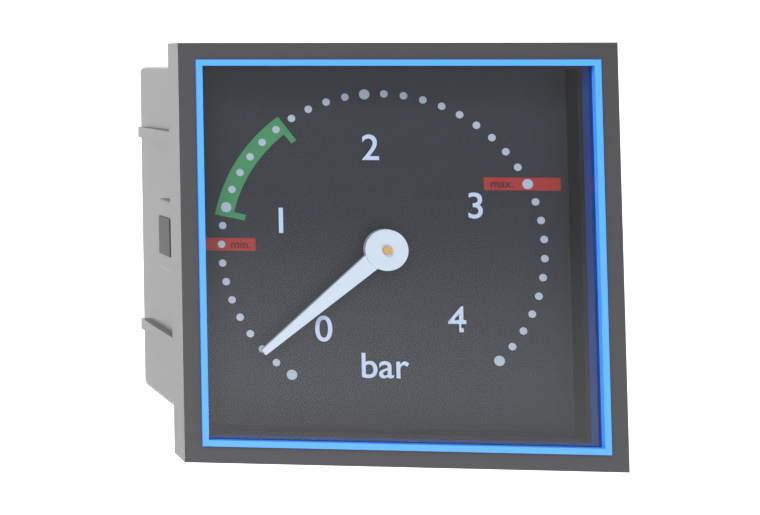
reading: 0.2 bar
